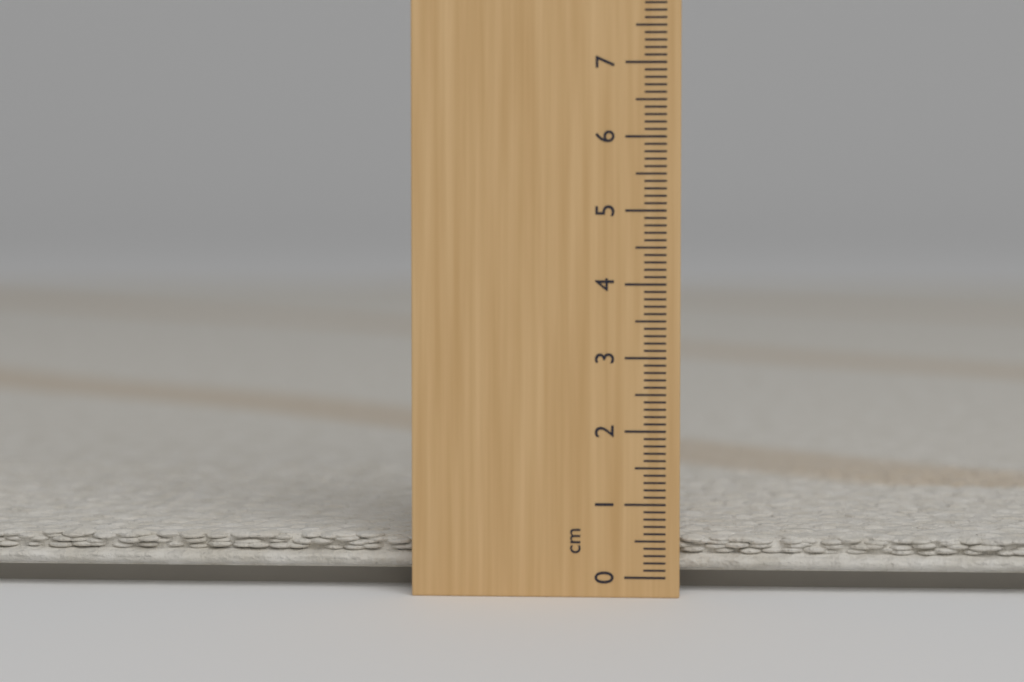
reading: 0.5 cm
